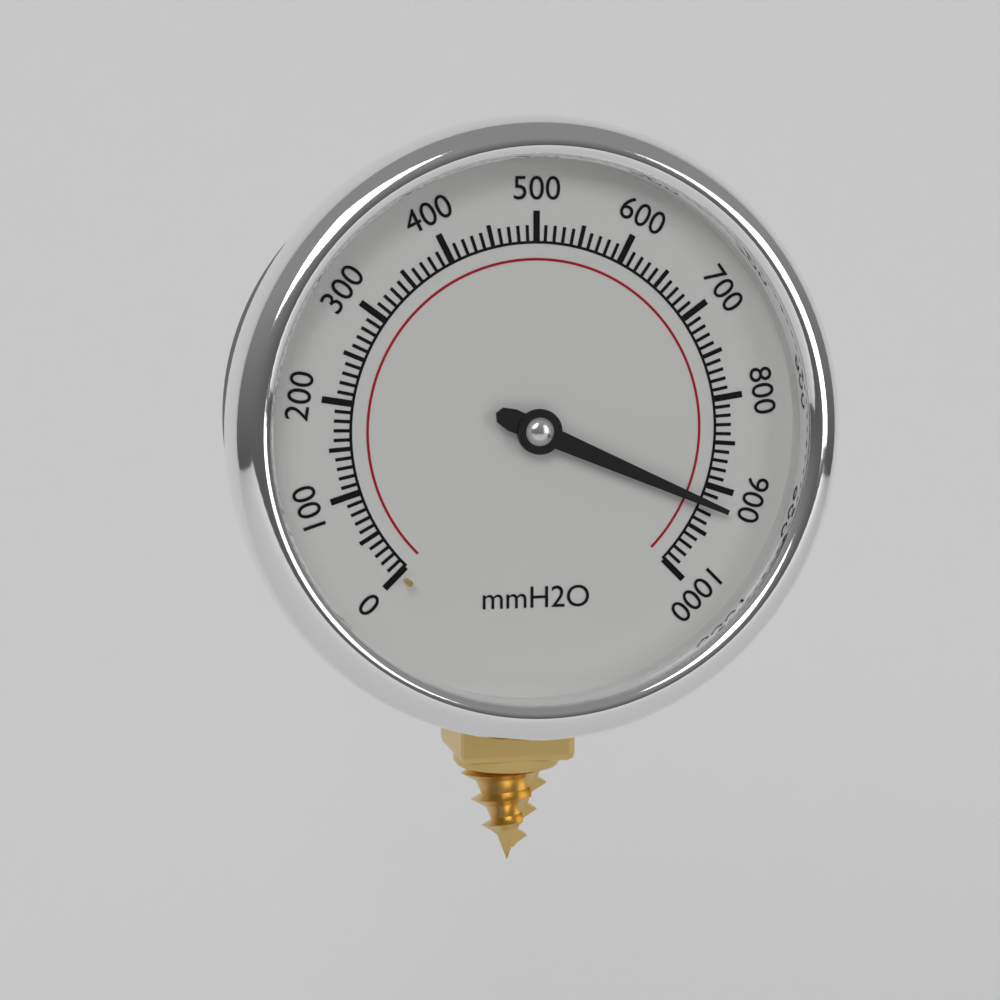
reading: 920 mmH2O
